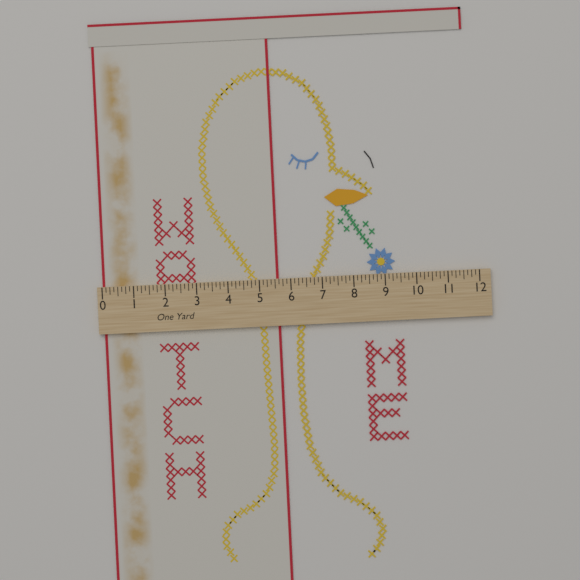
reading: 5.625 in
